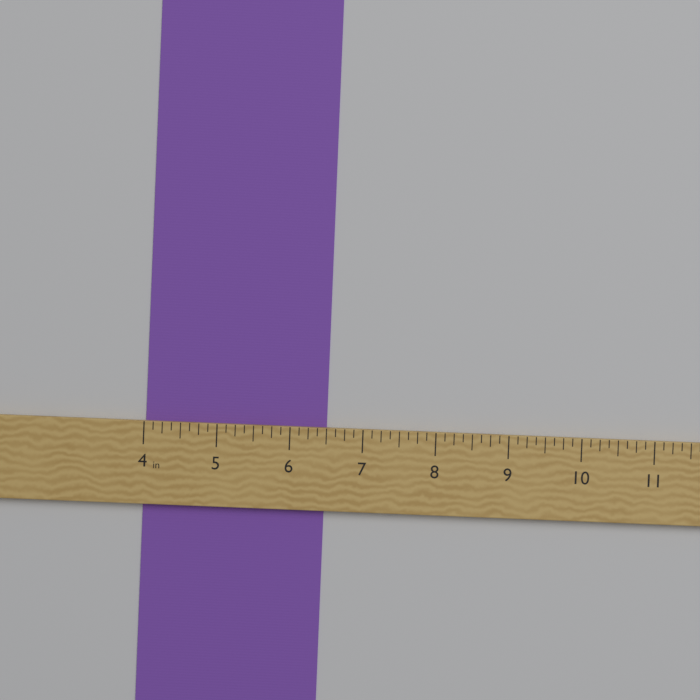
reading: 6.500 in
